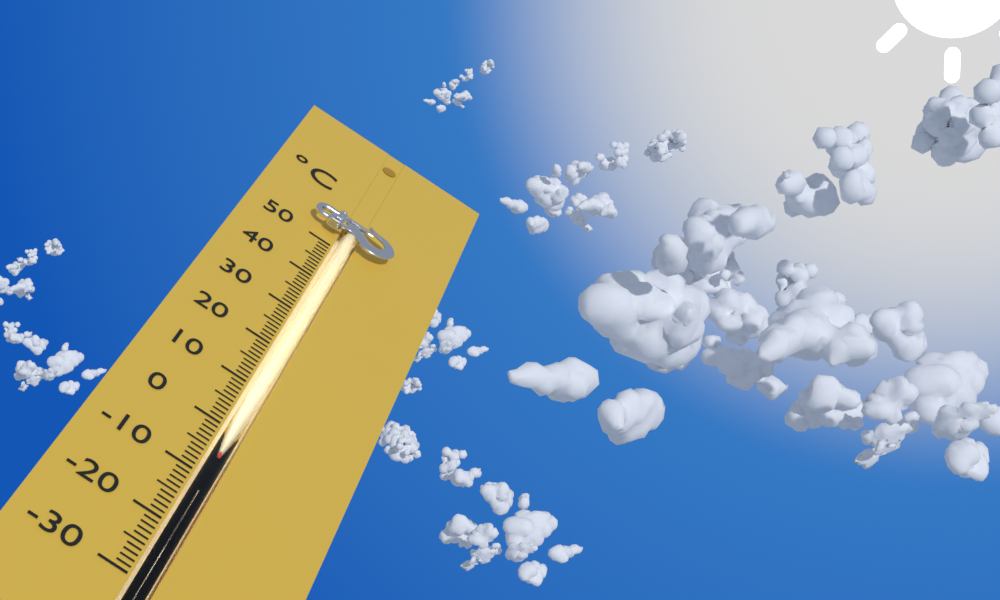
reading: -5 °C
